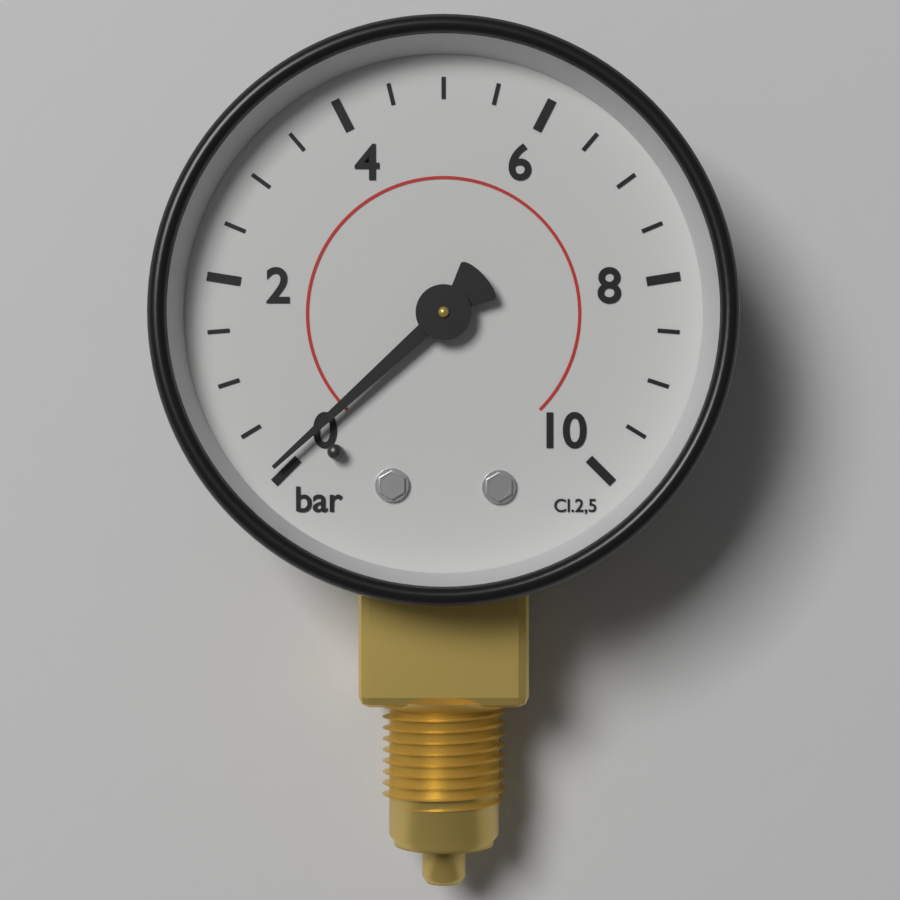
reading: 0.1 bar
